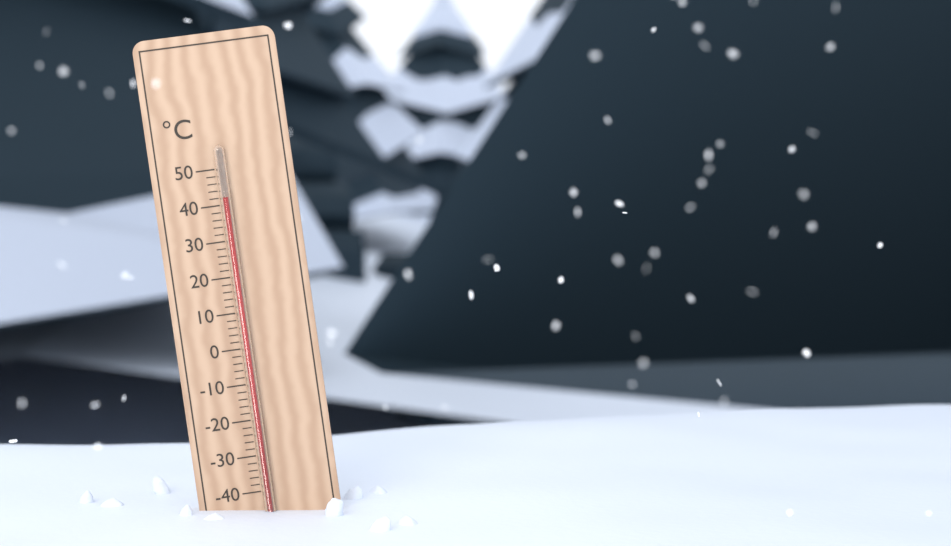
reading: 42 °C
